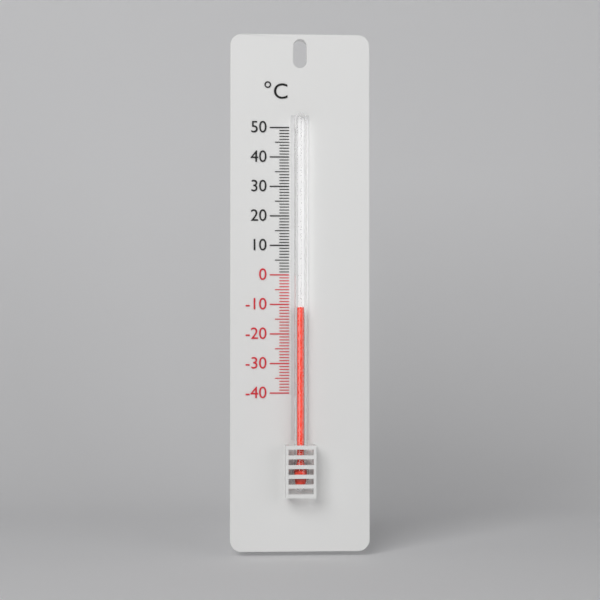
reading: -11 °C
